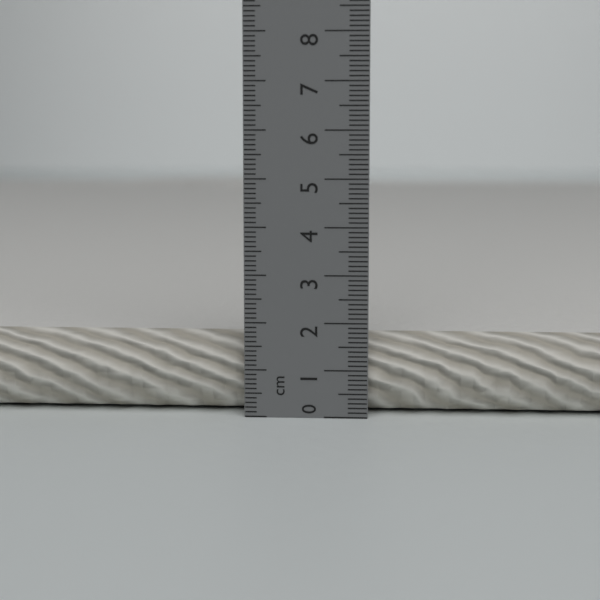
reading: 1.7 cm
